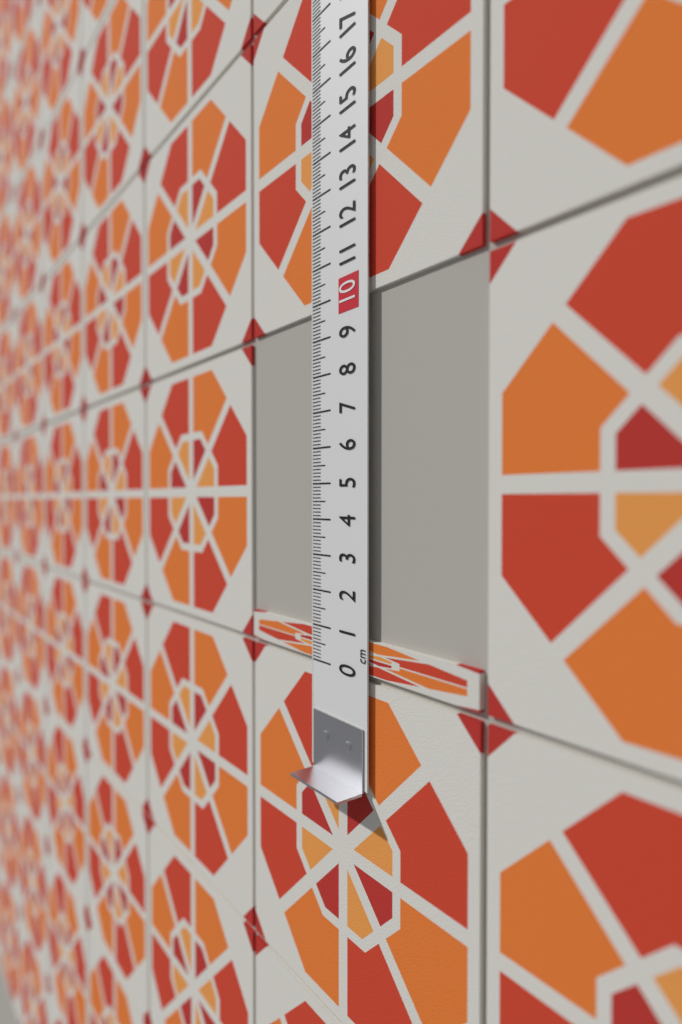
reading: 0.9 cm
